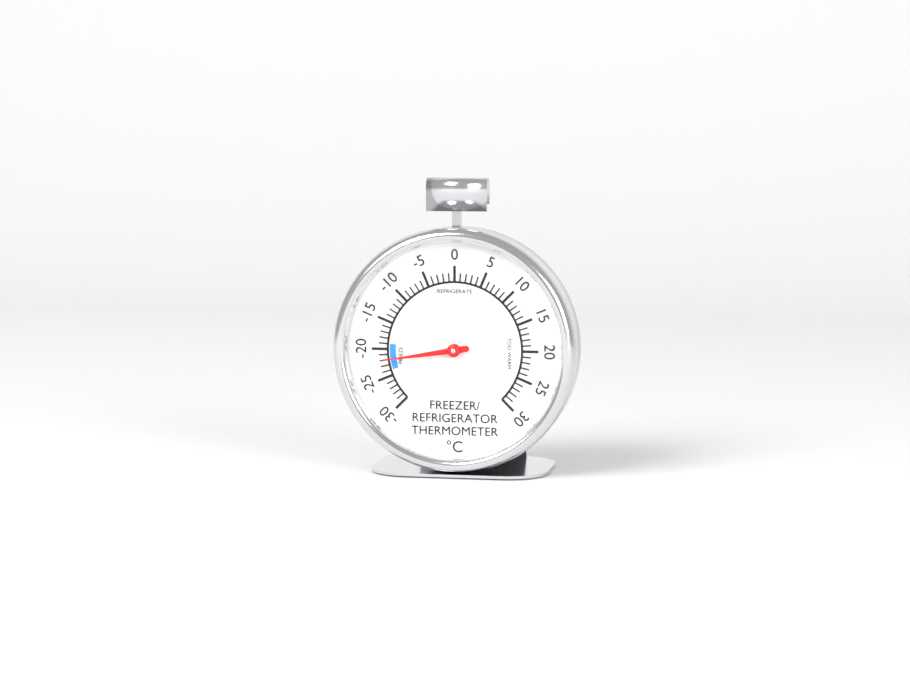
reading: -22 °C
